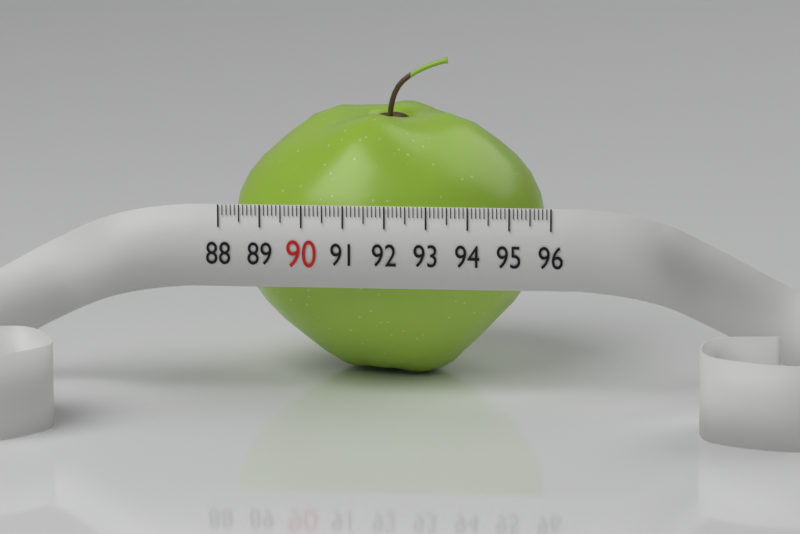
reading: 95.7 (no unit)
